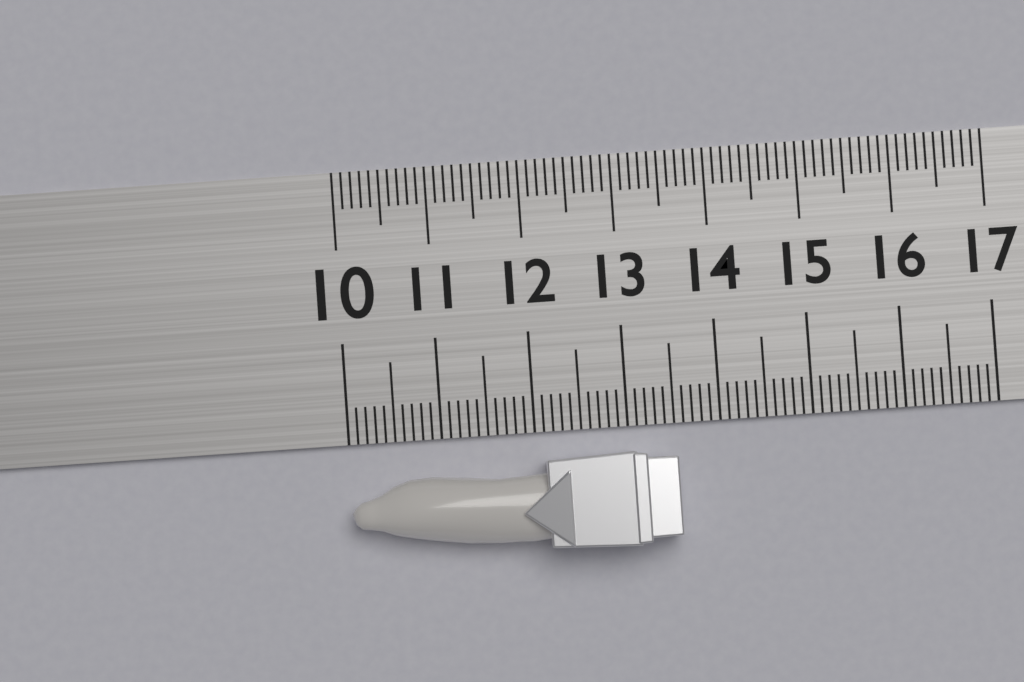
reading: 13.5 (no unit)
